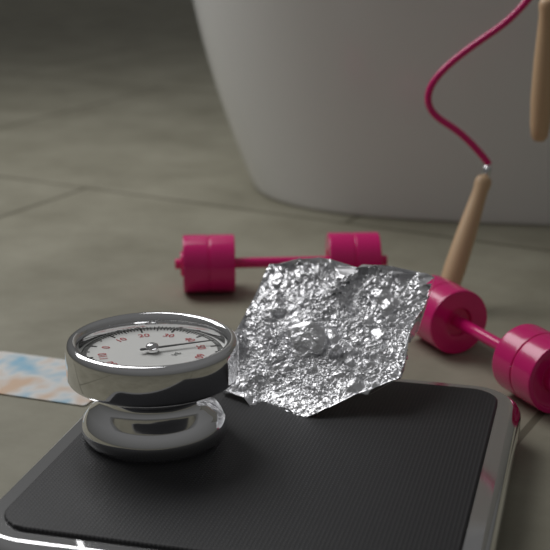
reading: 48 kg
